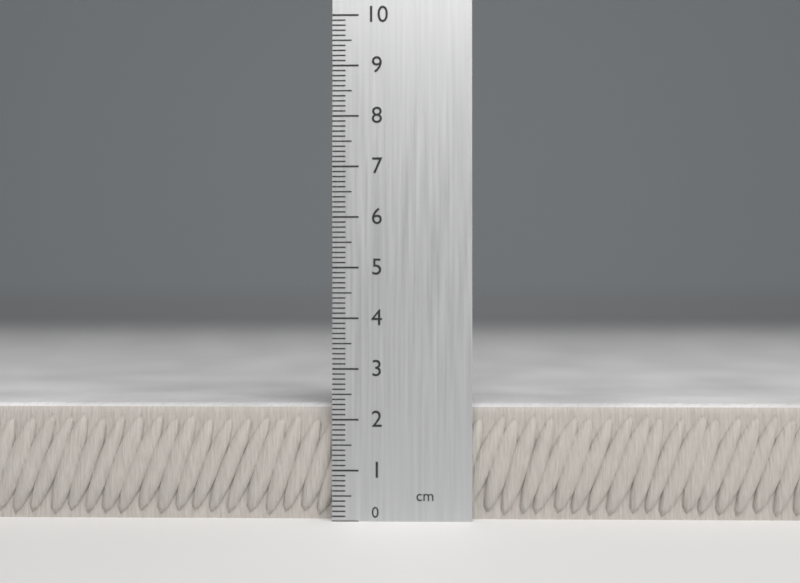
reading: 2.3 cm
